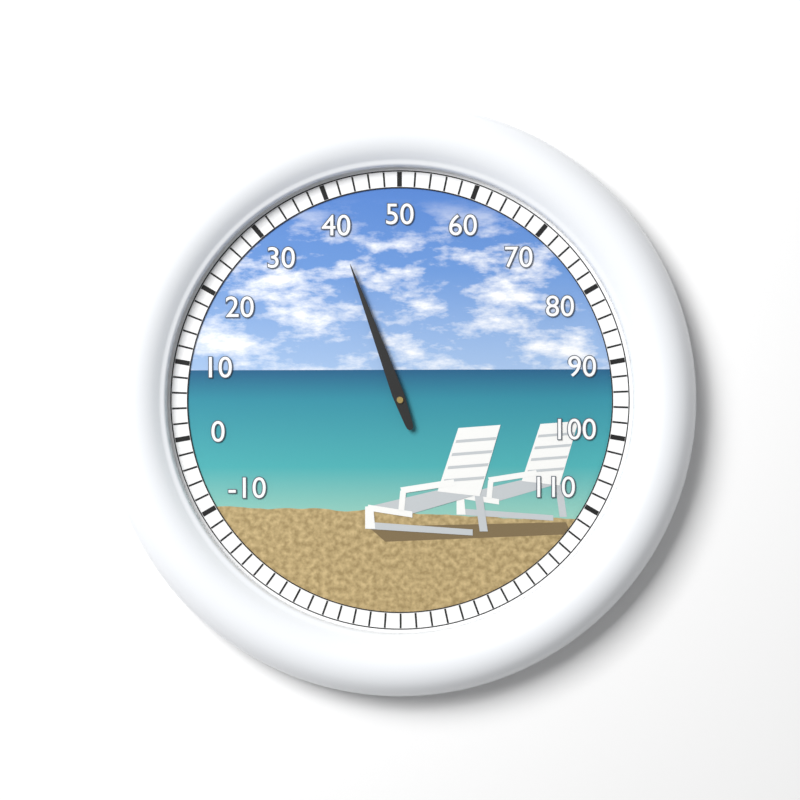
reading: 40 (no unit)
